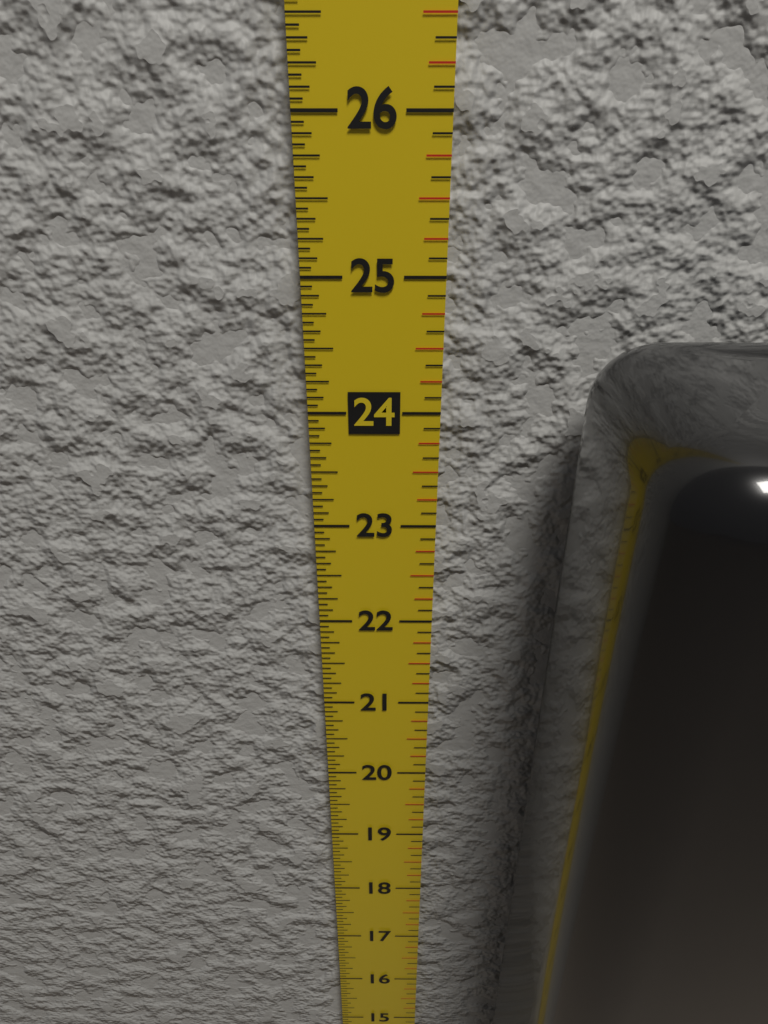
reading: 24.6875 in
